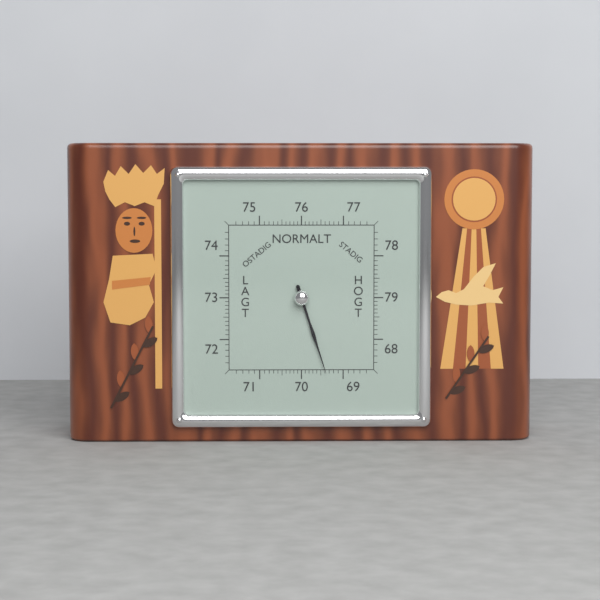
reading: 69.4 (no unit)
